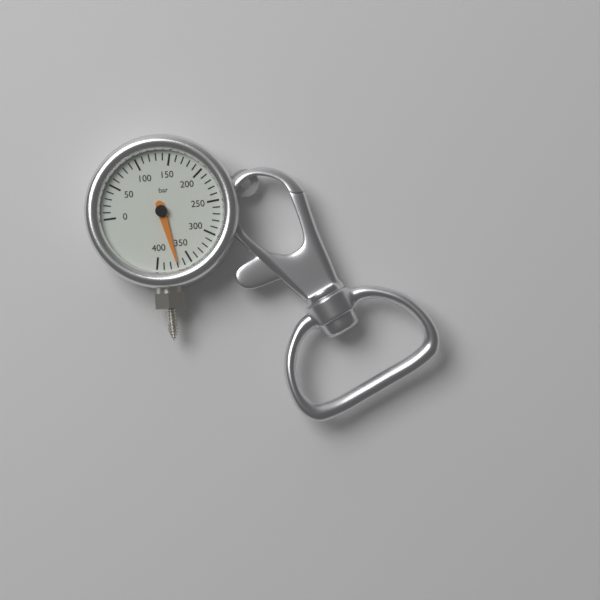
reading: 370 bar
